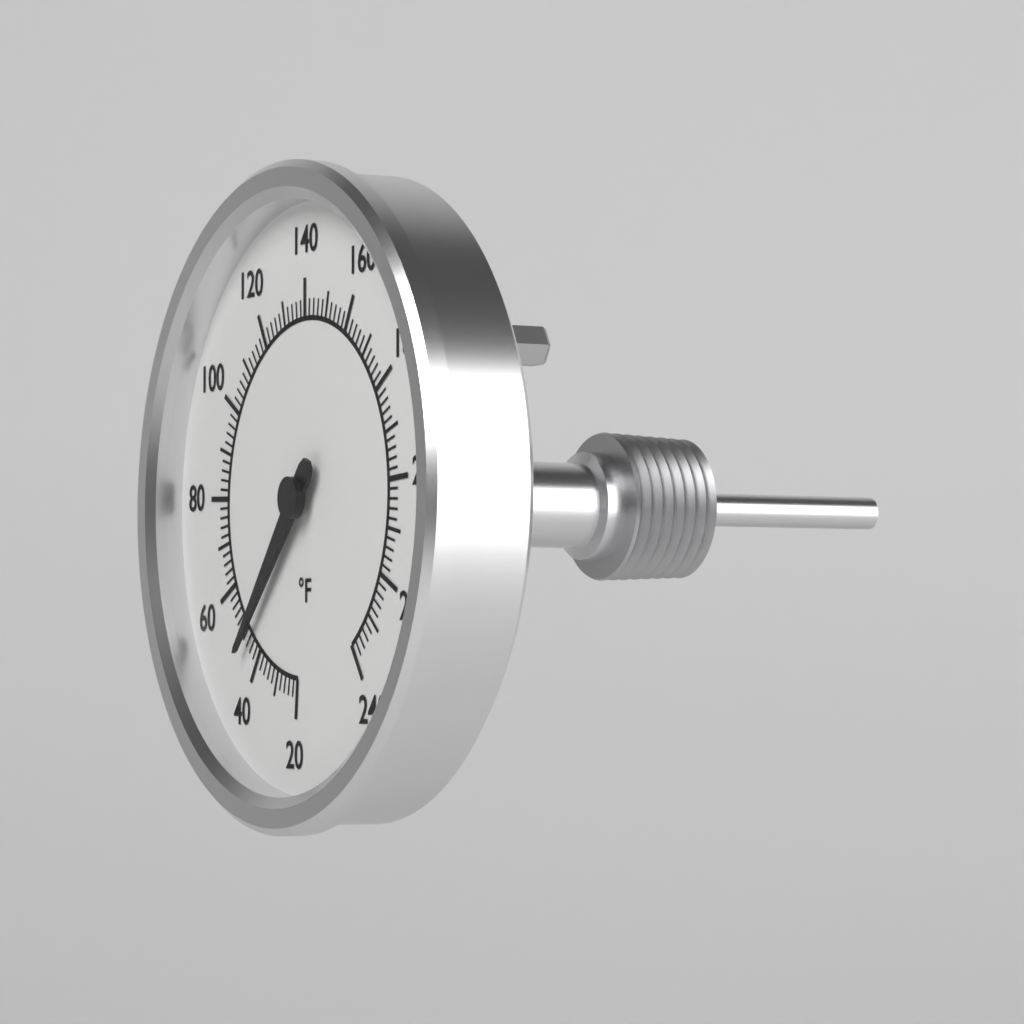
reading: 46 °F
